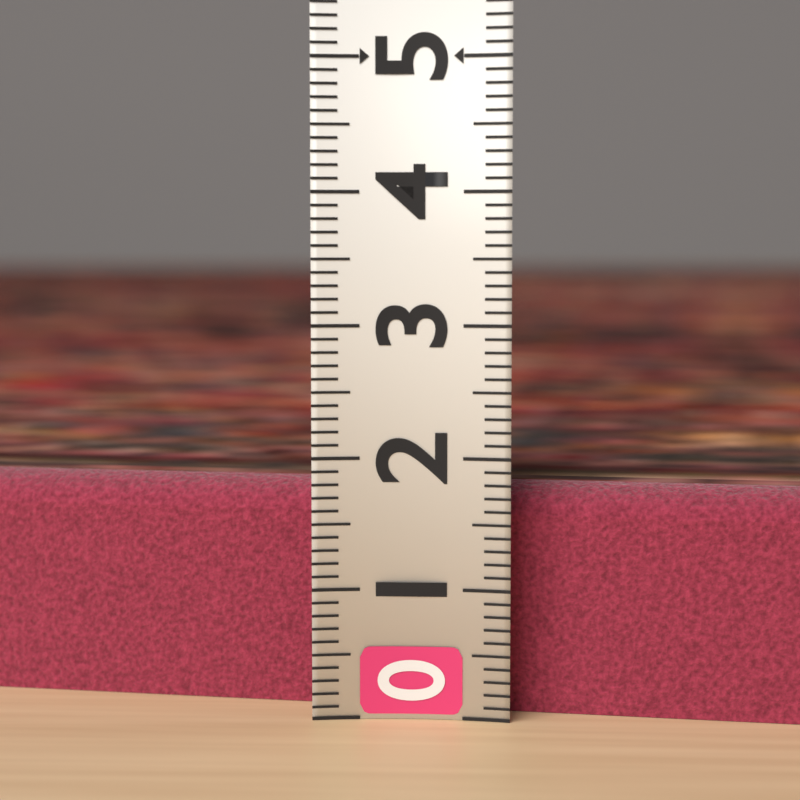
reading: 1.8 (no unit)
